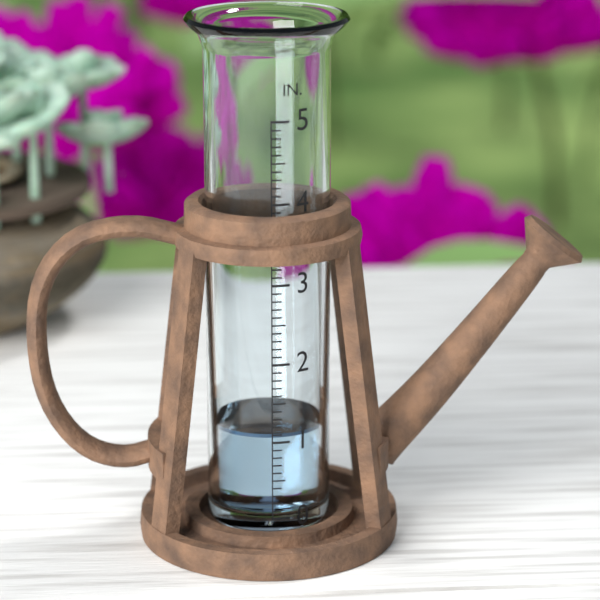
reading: 1.1 in
